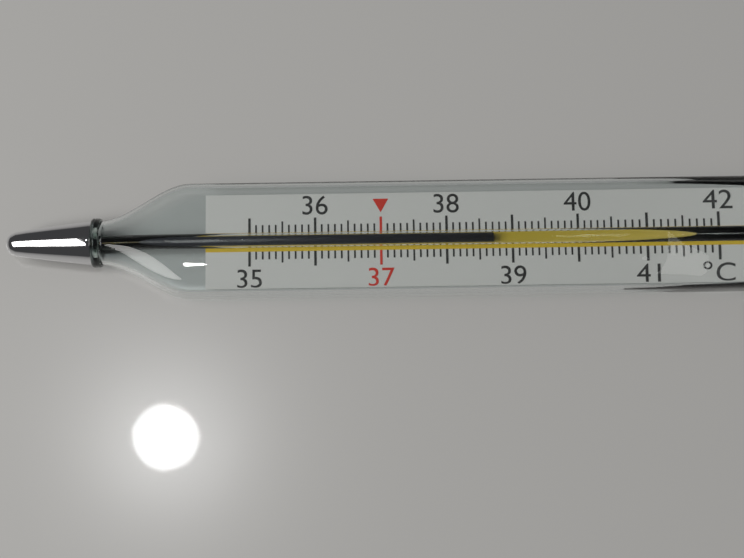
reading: 38.7 °C
